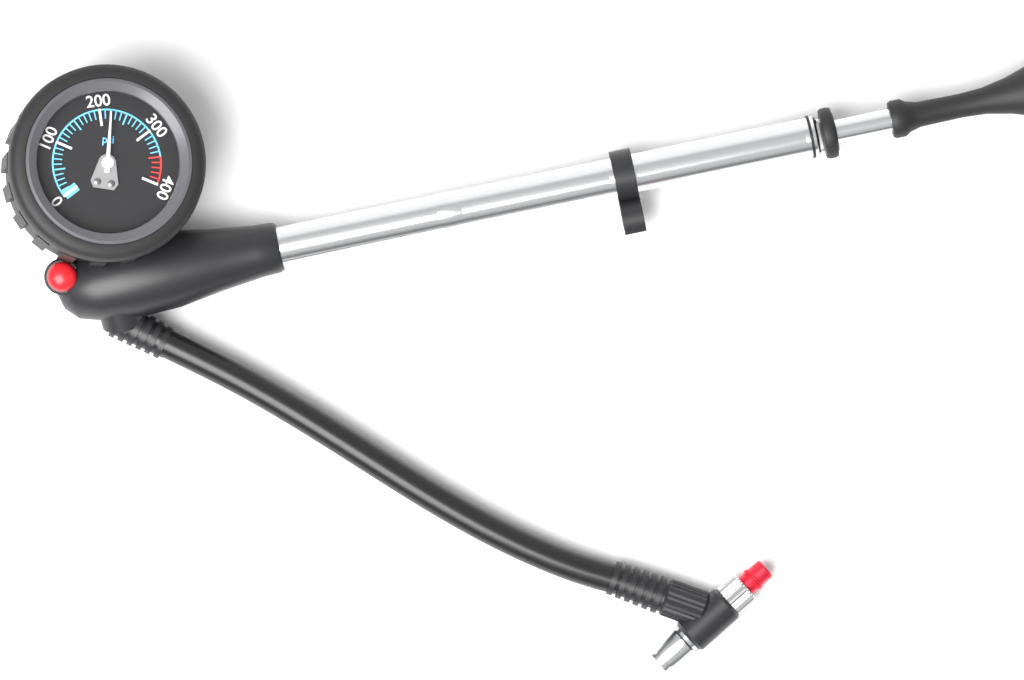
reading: 220 psi
